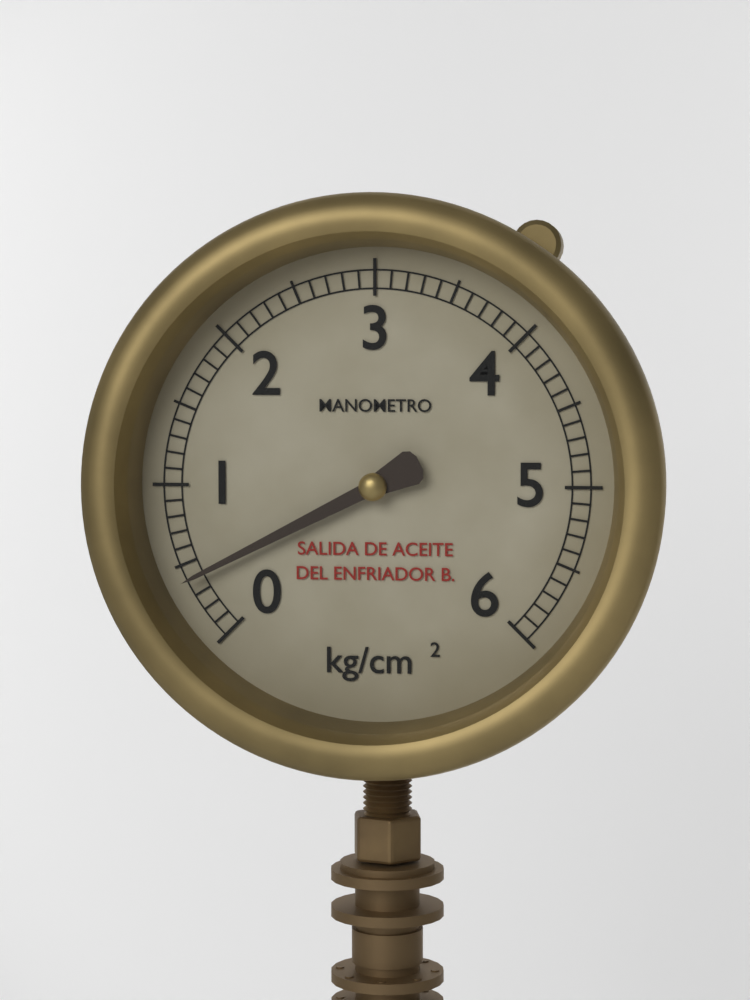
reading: 0.4 kg/cm²
